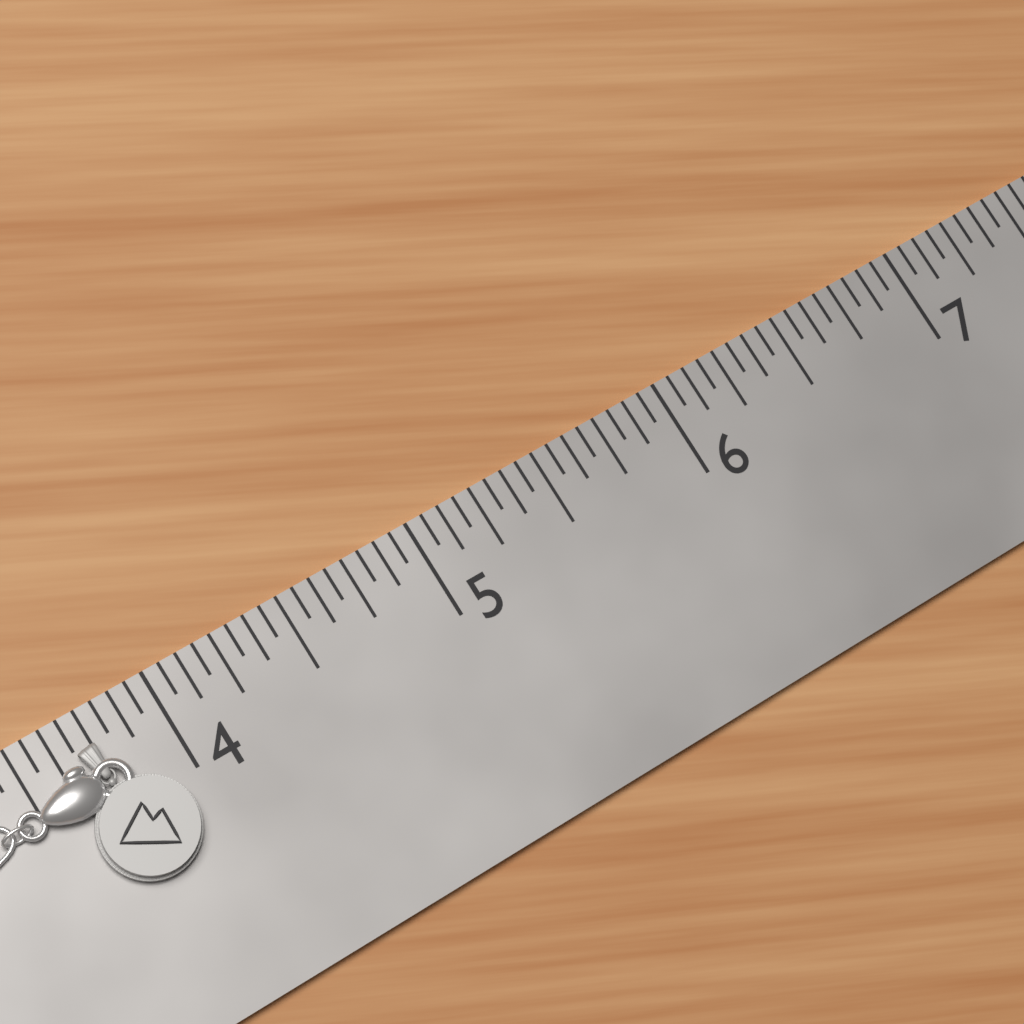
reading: 3.8125 in
